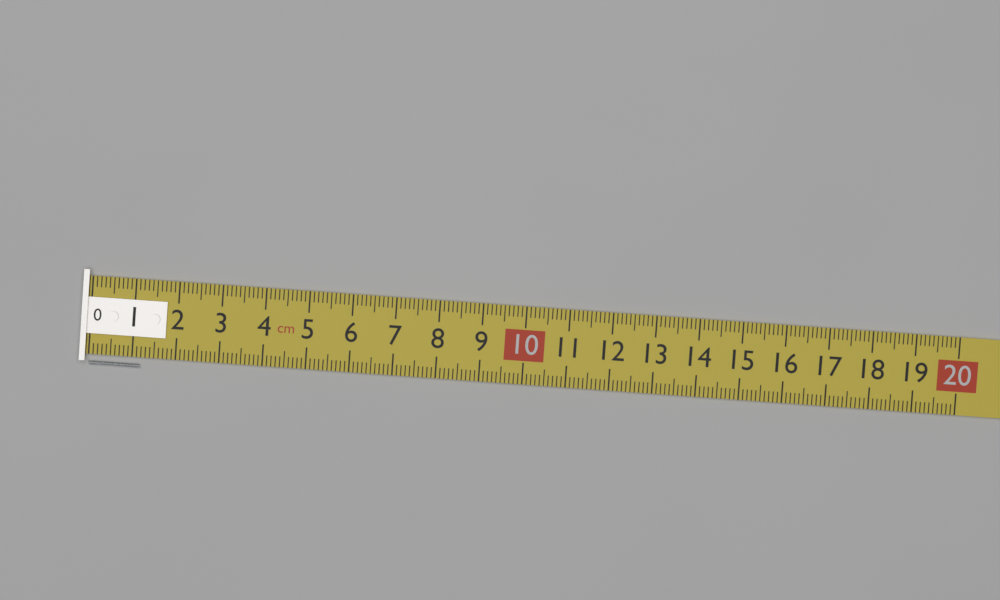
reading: 1.2 cm
